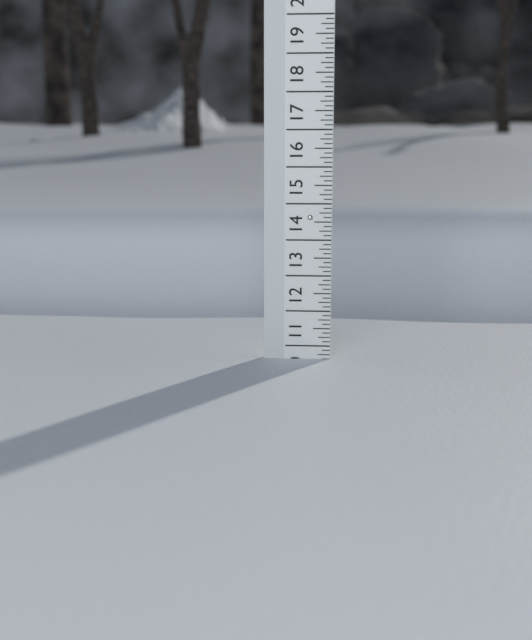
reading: 10.625 (no unit)
